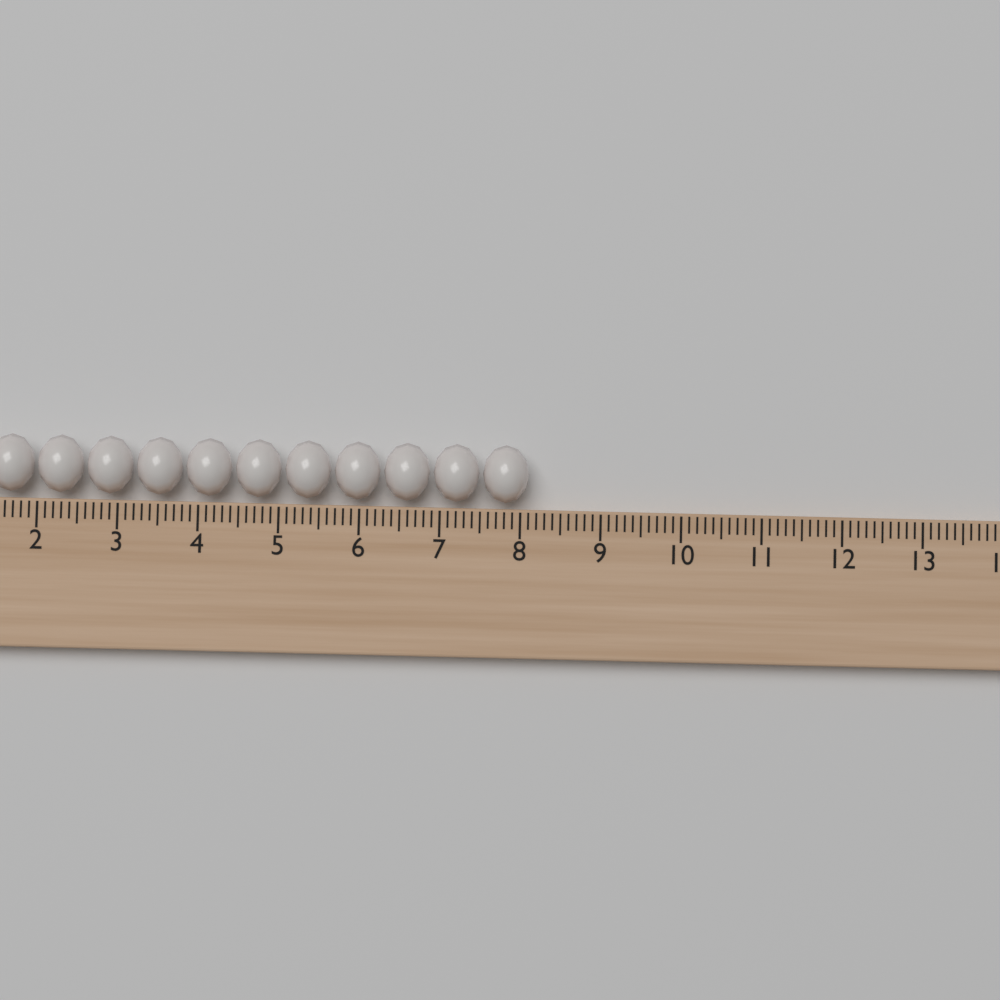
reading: 8.1 (no unit)
